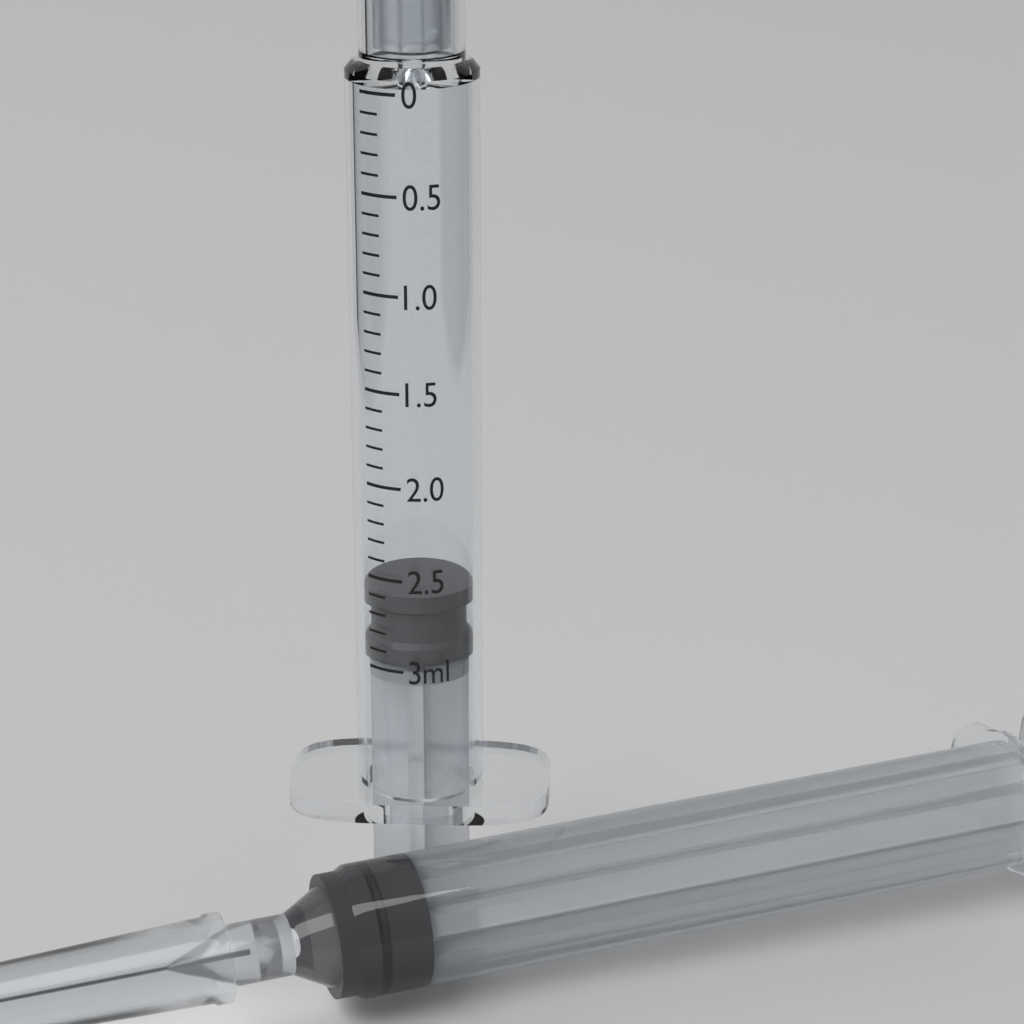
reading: 2.6 ml
